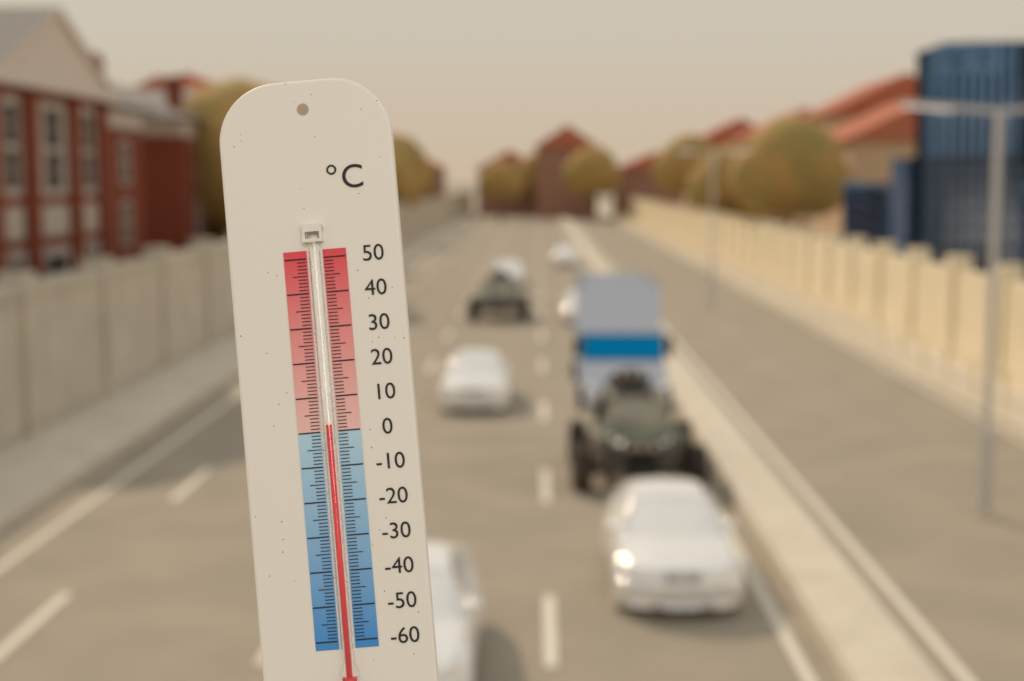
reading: 2 °C
